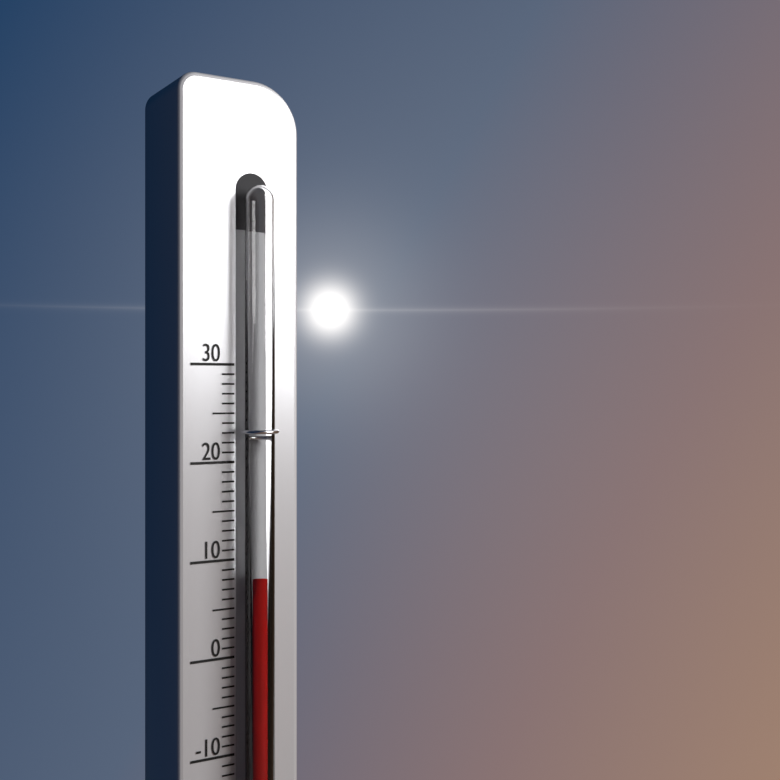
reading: 8.5 (no unit)
